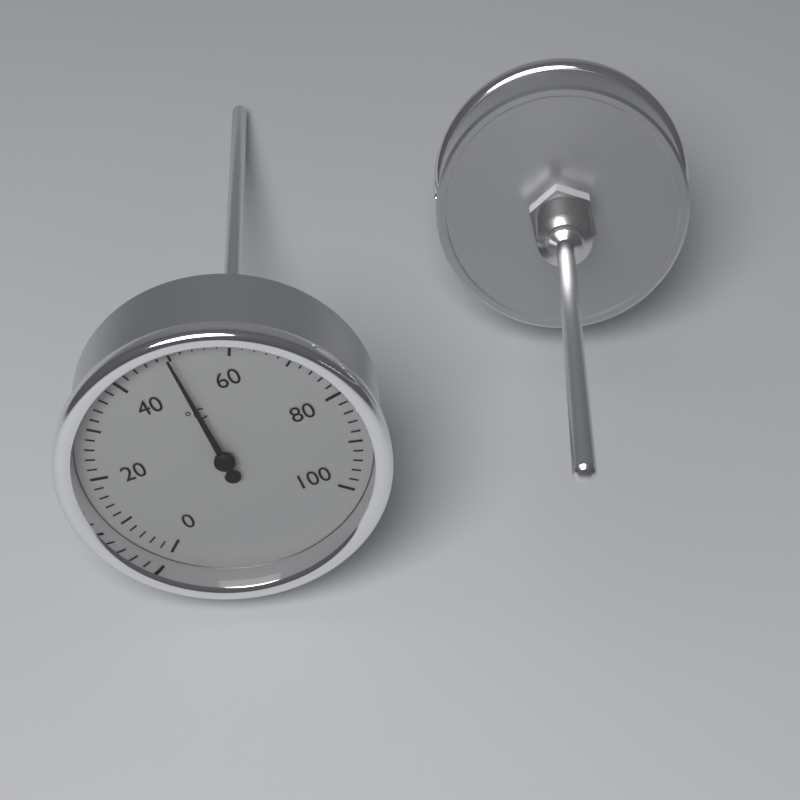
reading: 50 °C
